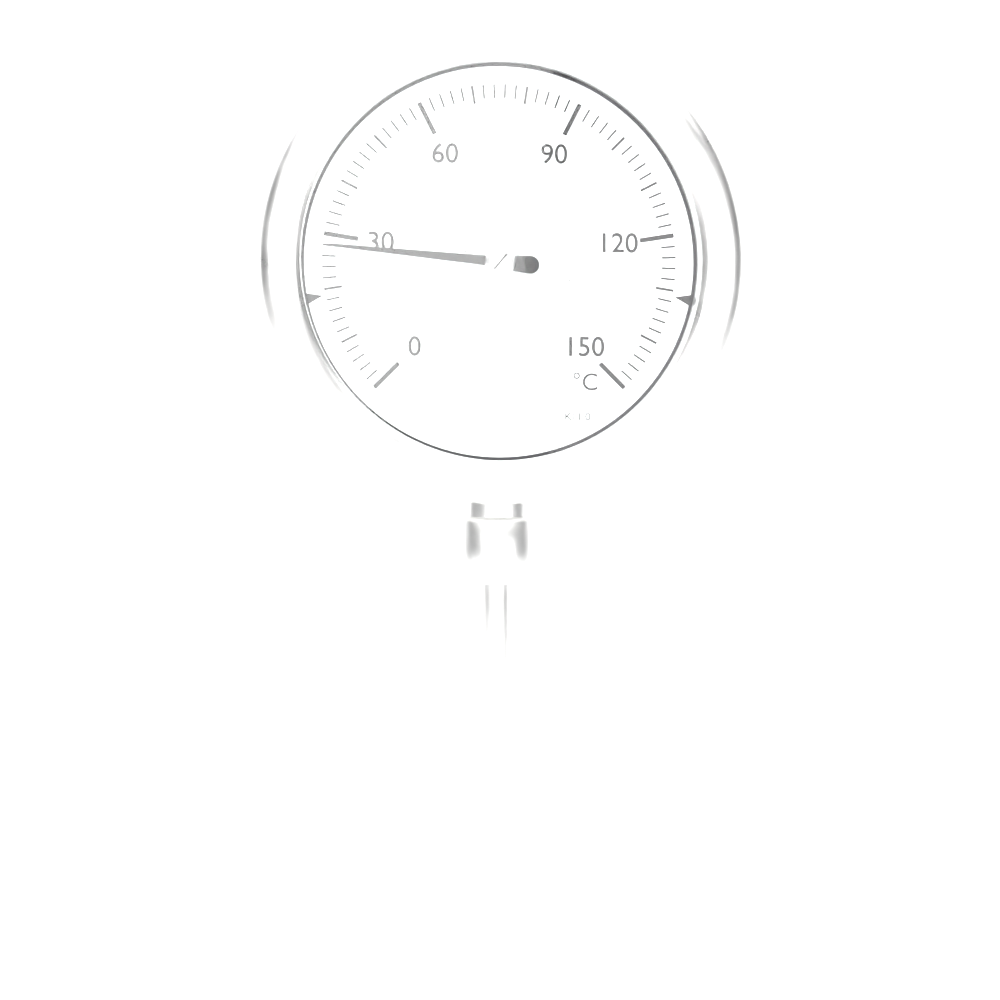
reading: 28 °C
